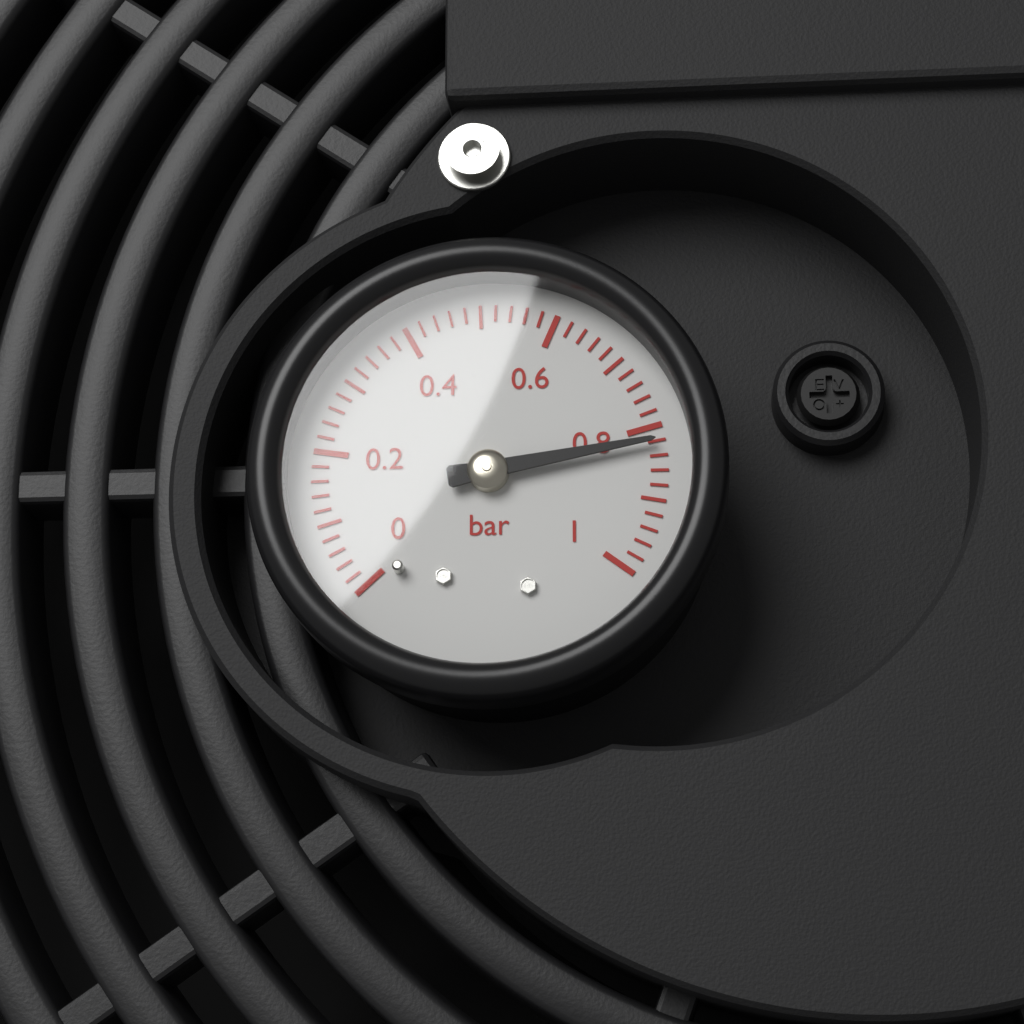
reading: 0.82 bar
